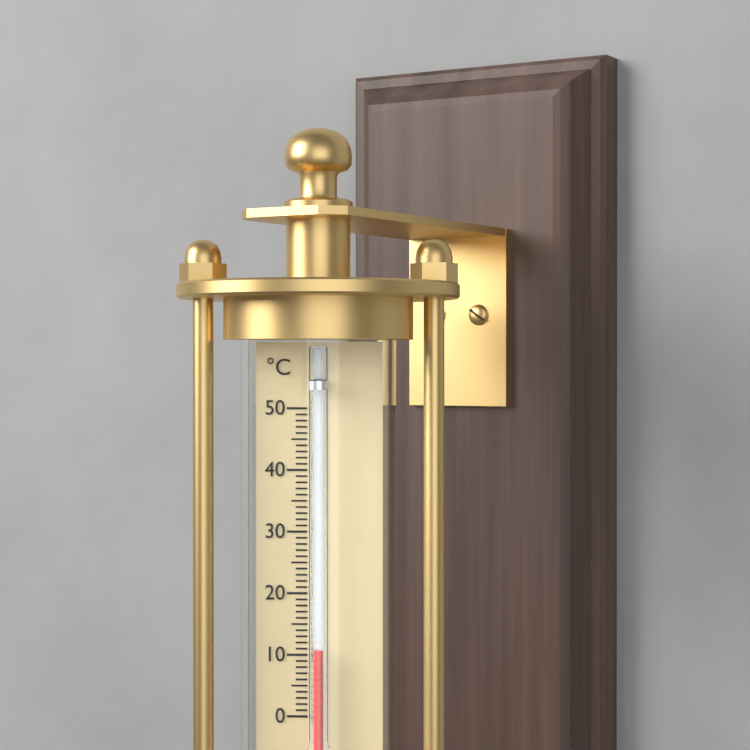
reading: 11 °C
